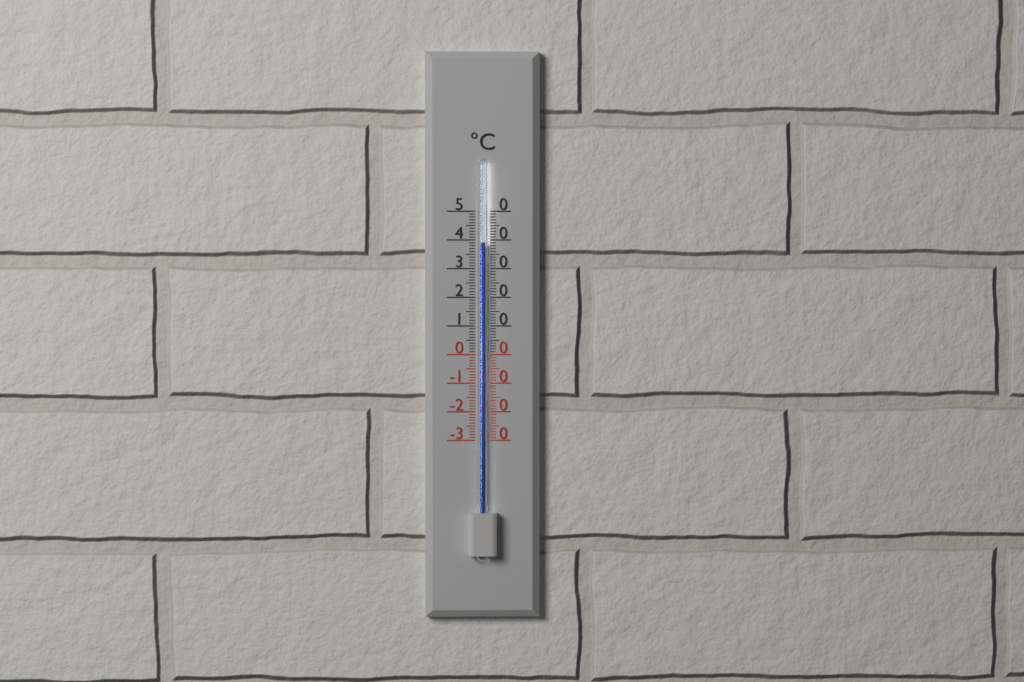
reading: 39 °C
